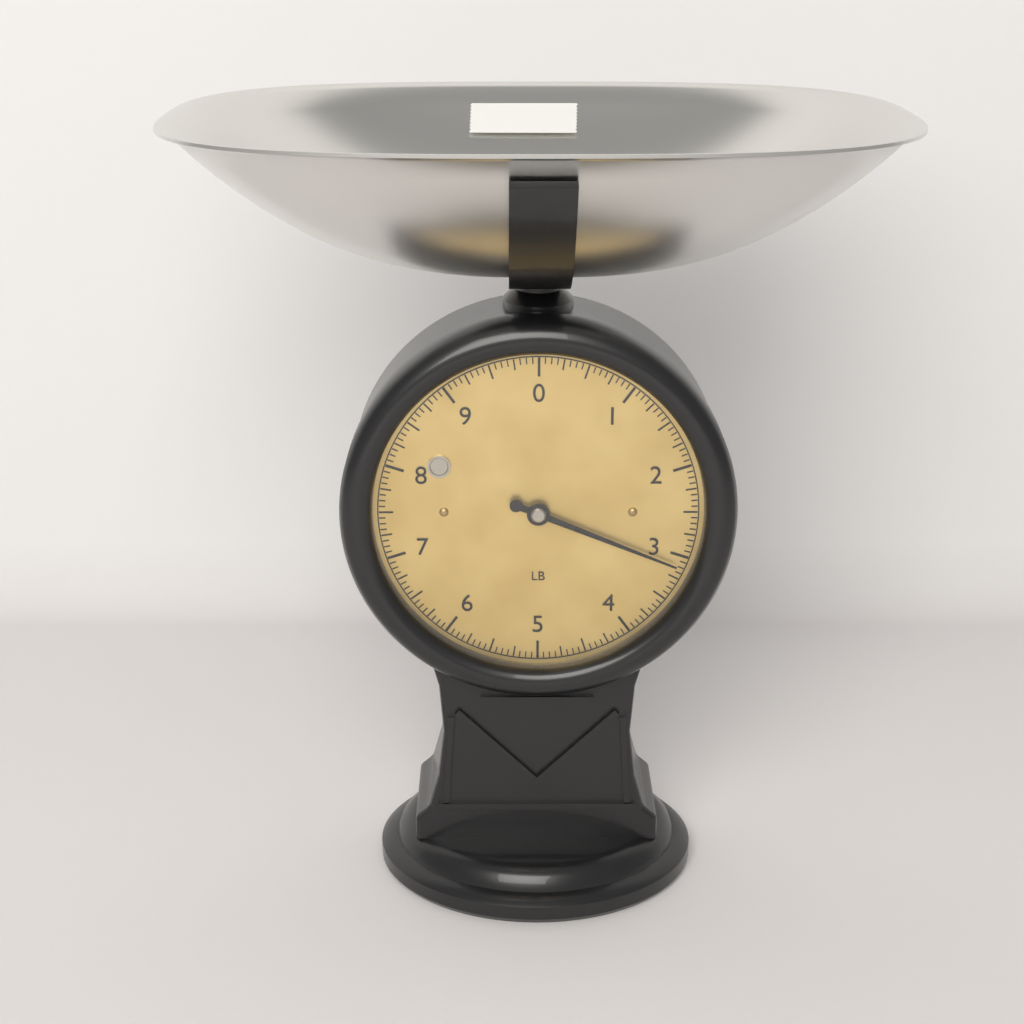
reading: 3.1250 lb
